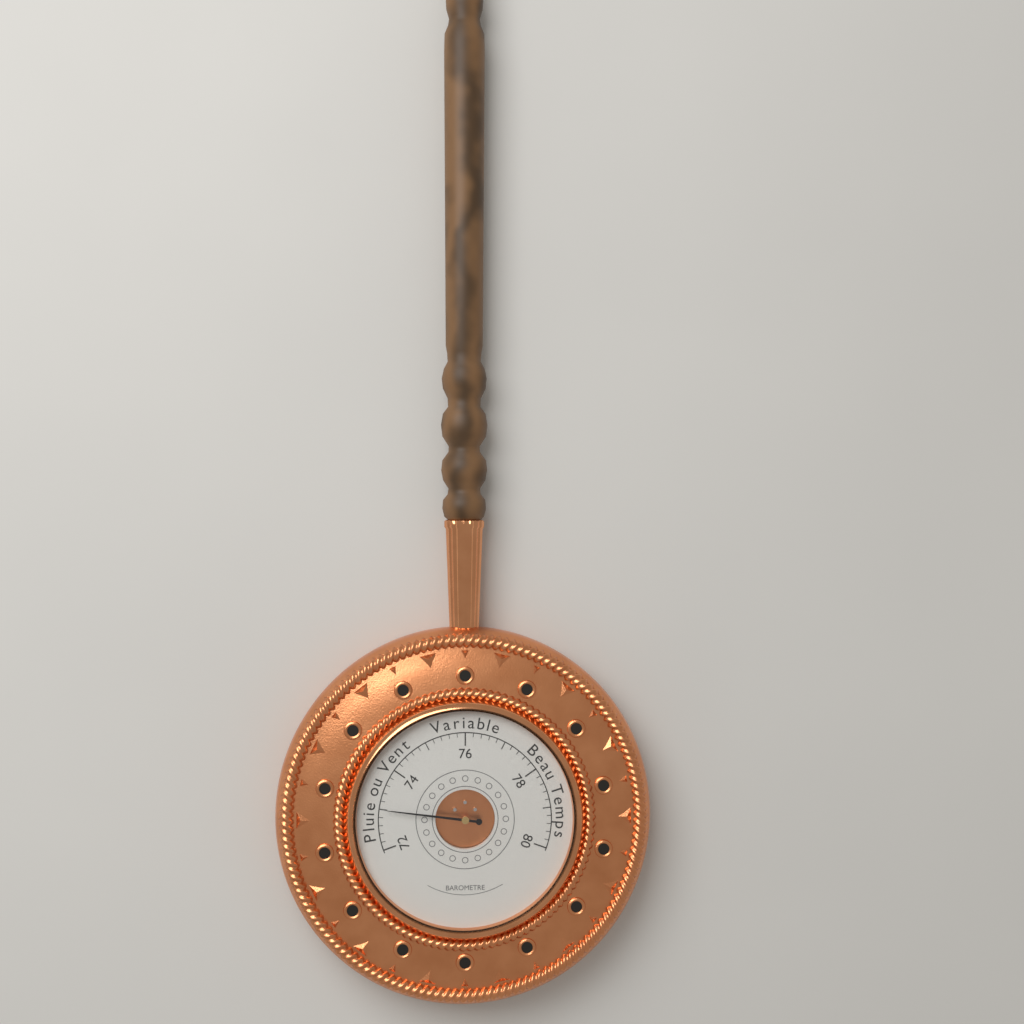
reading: 73.0 (no unit)
